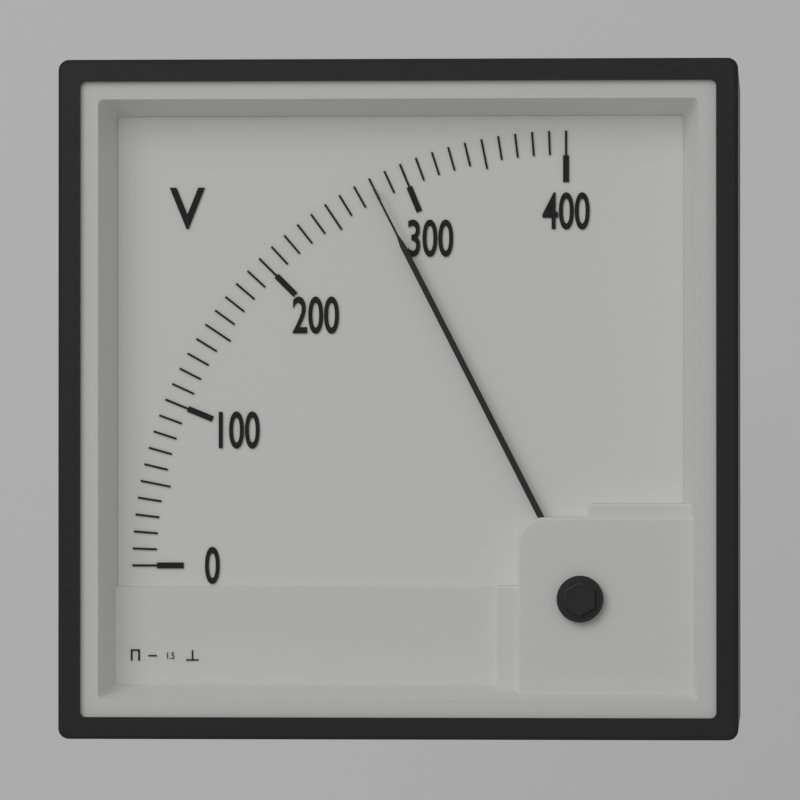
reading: 280 V
